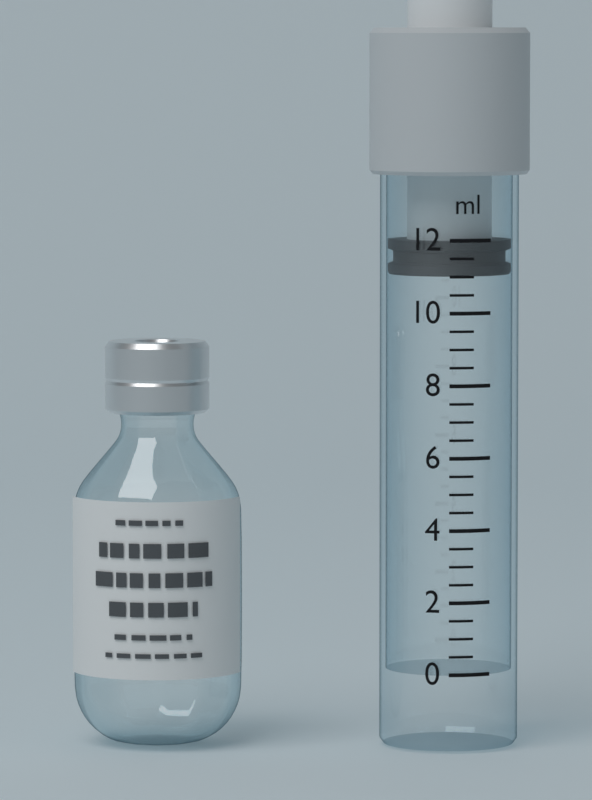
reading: 11.0 ml
